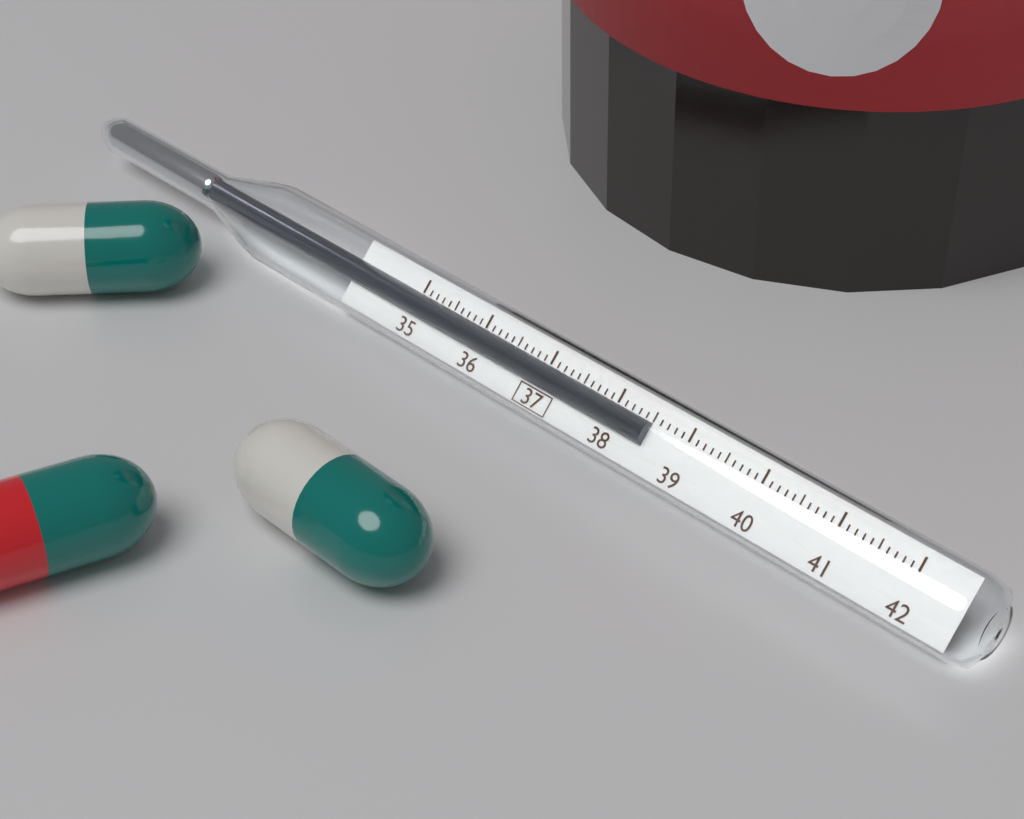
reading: 38.5 (no unit)
